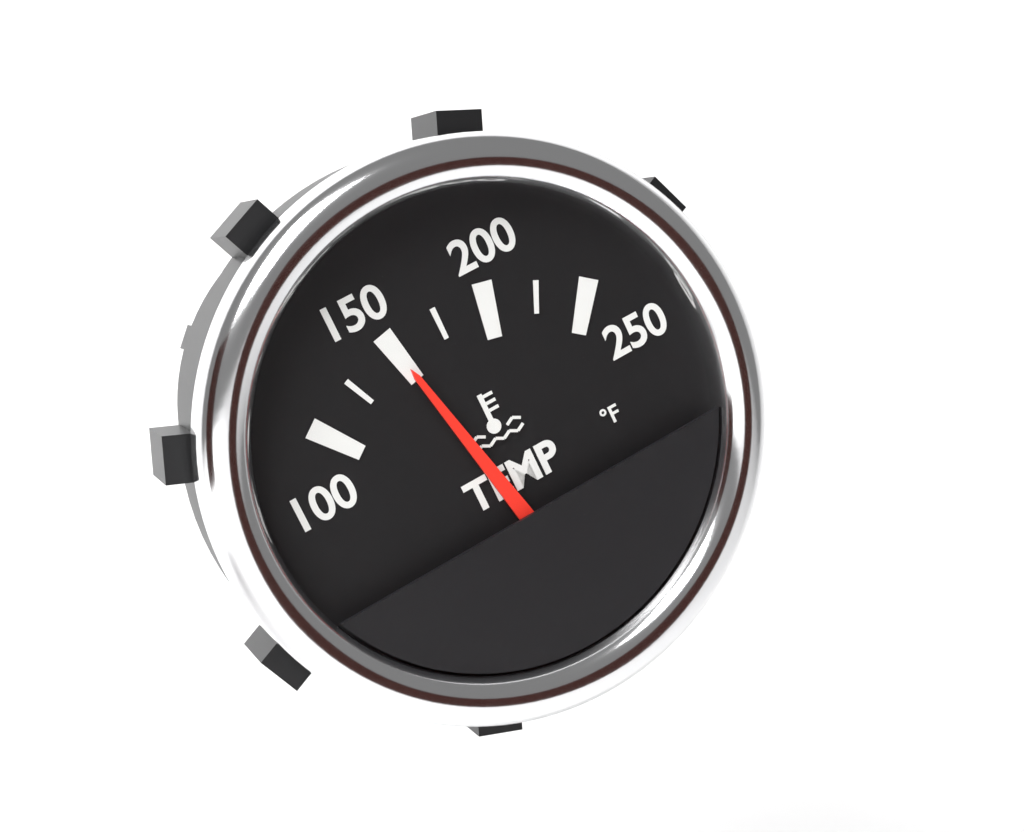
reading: 150 °F
